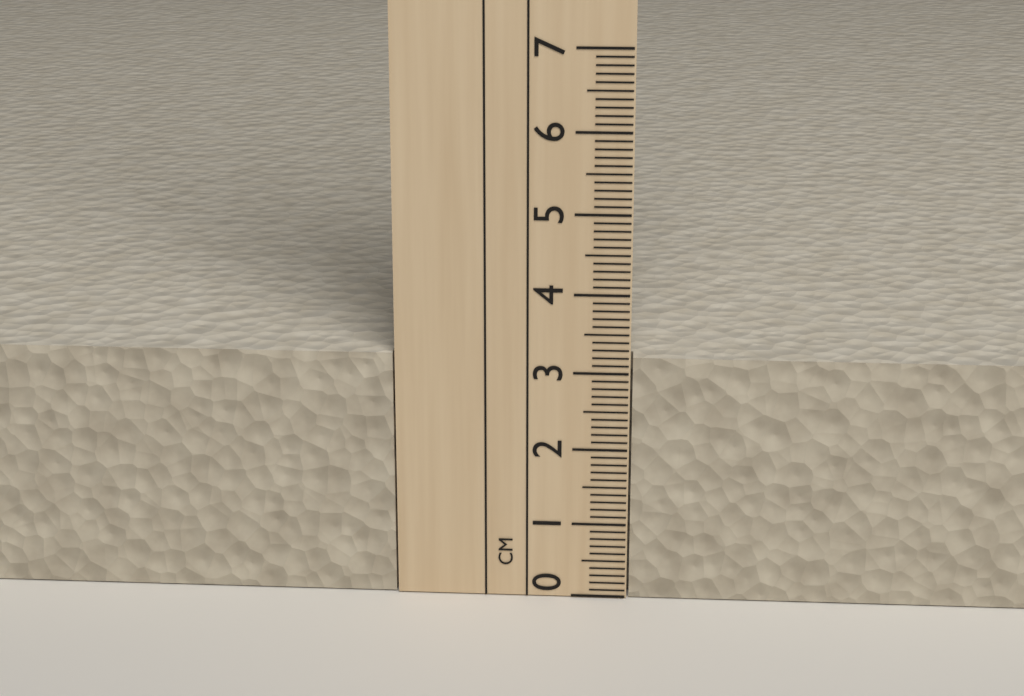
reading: 3.2 cm
